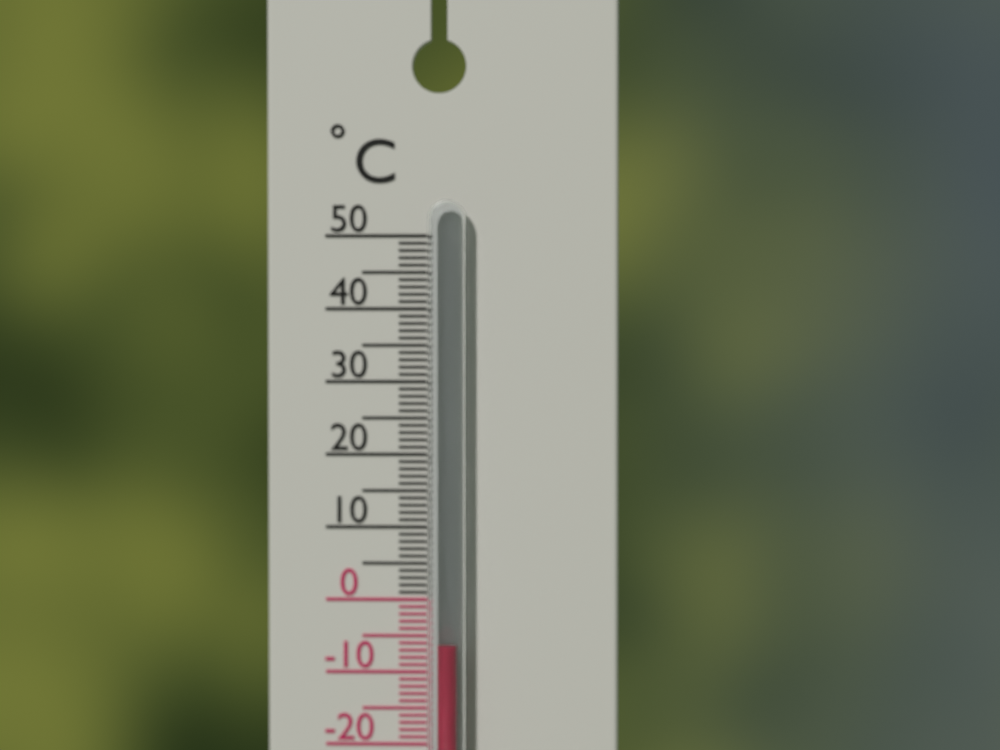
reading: -6 °C
